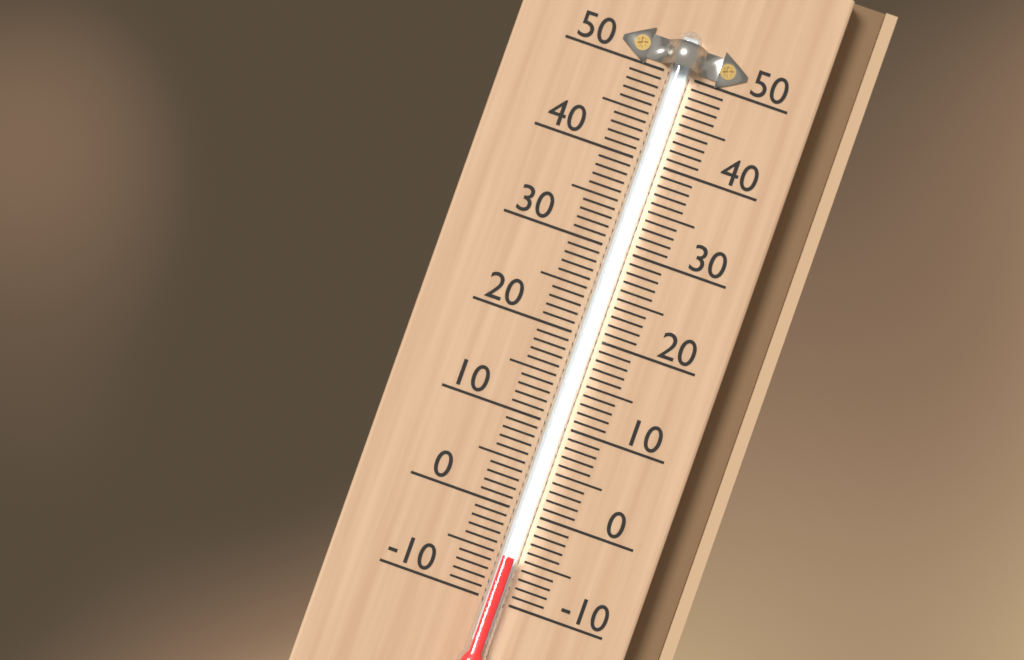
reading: -5 (no unit)
